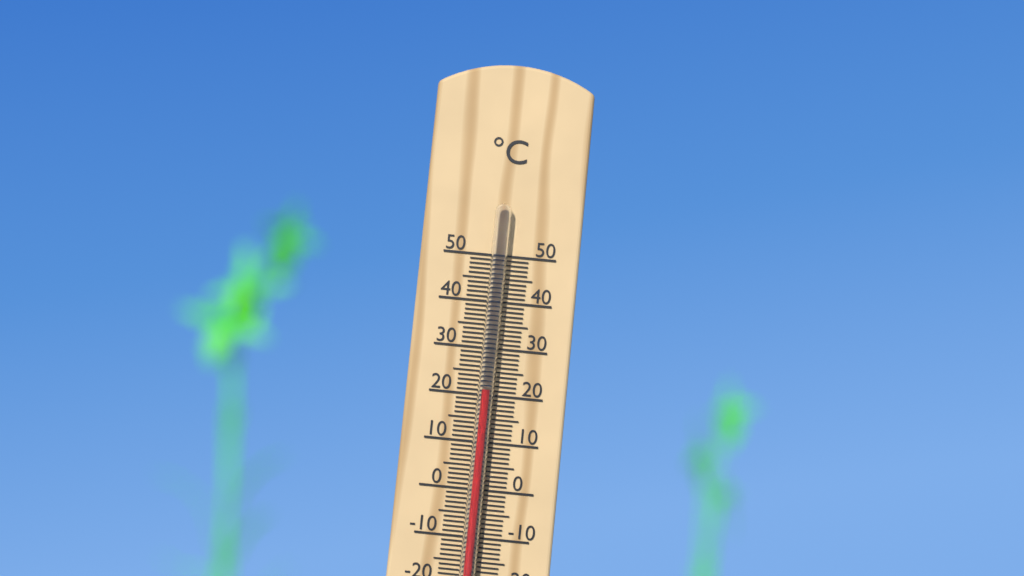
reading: 21 °C
